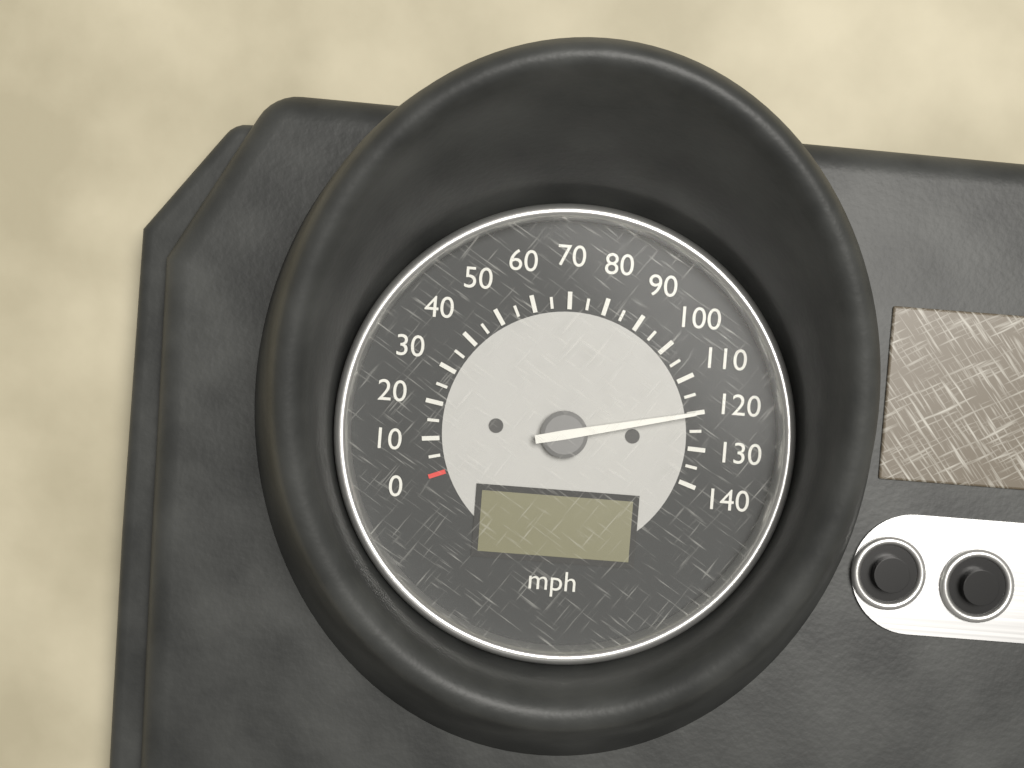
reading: 120 mph
